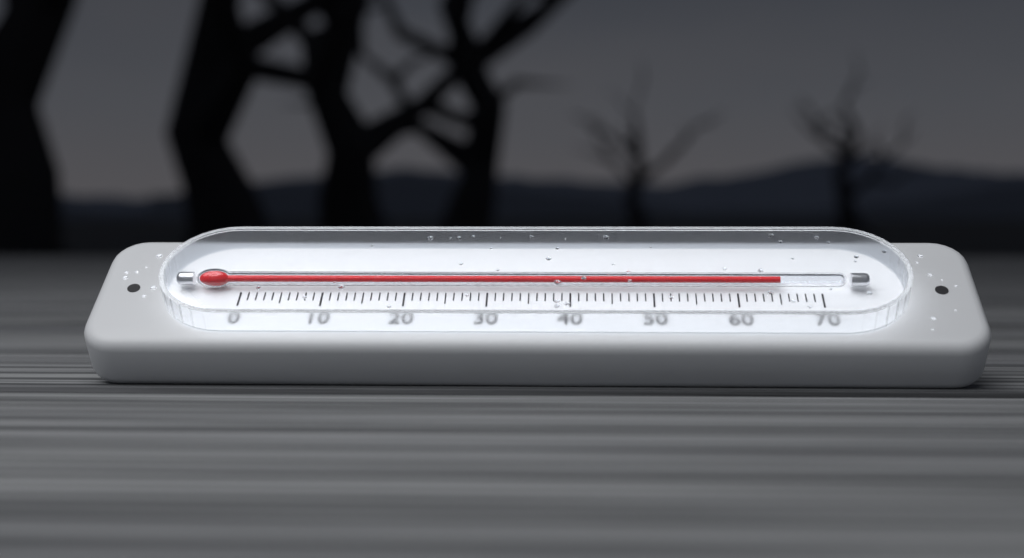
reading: 65 (no unit)
